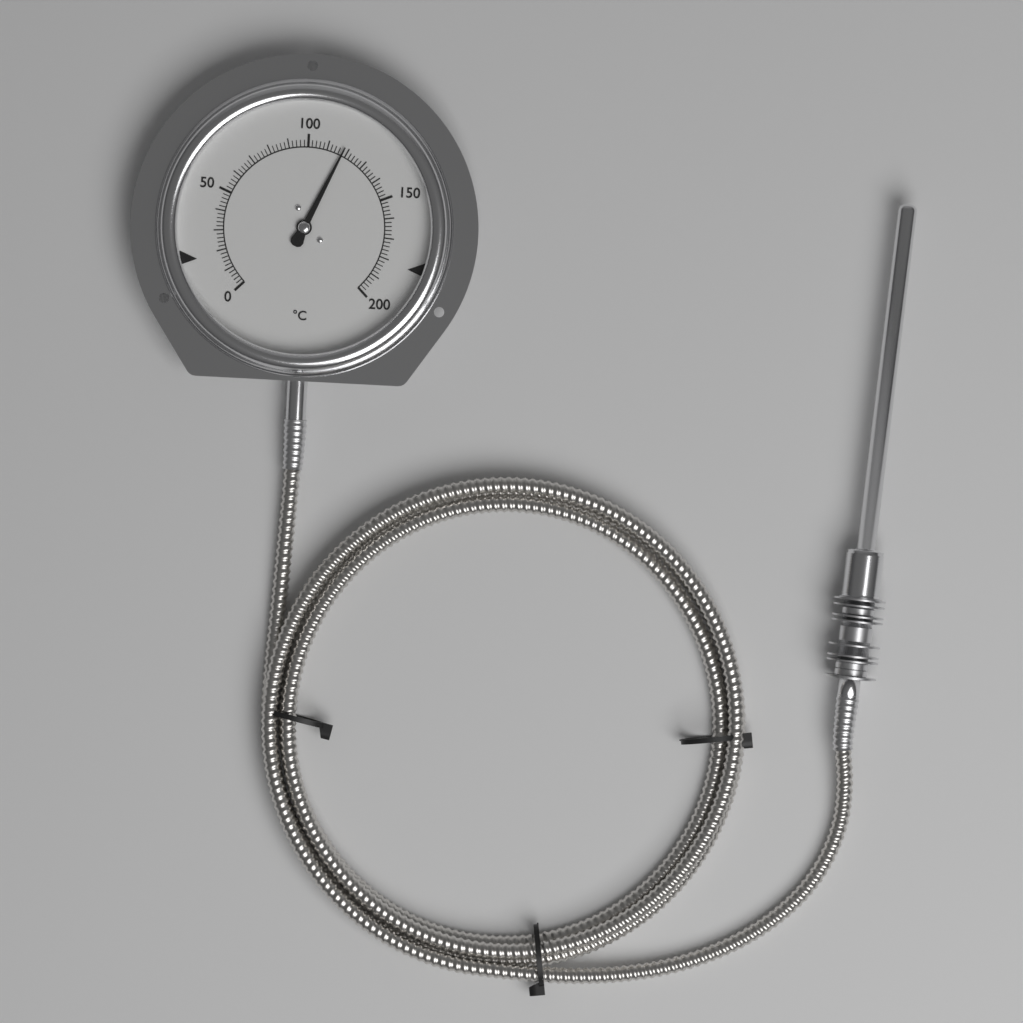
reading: 118 °C
